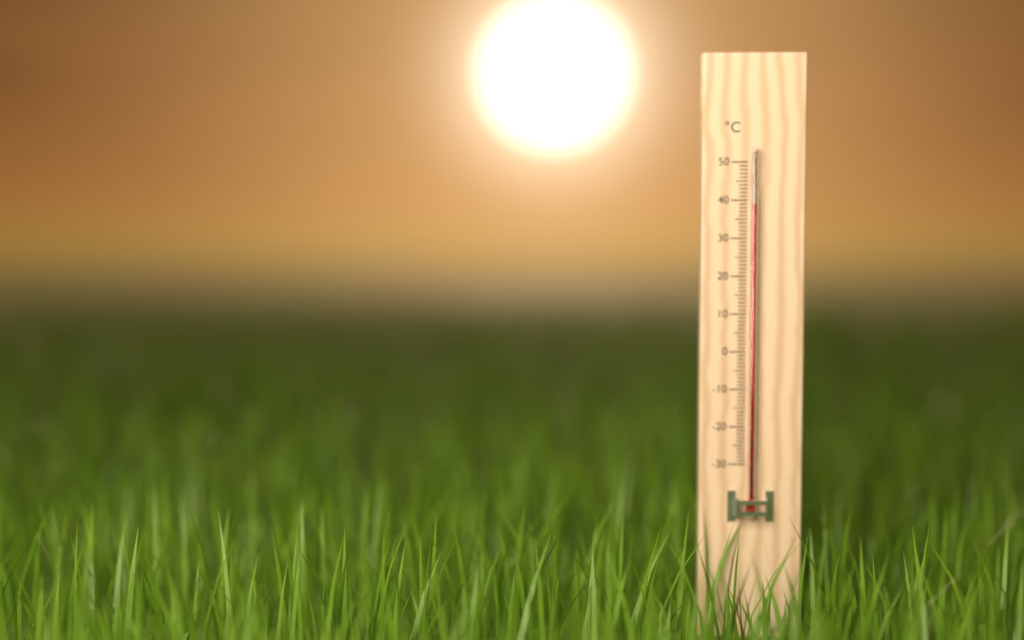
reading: 39 °C
